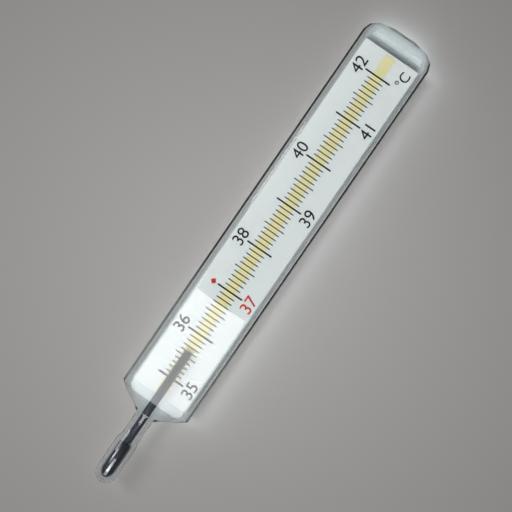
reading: 35.6 °C
